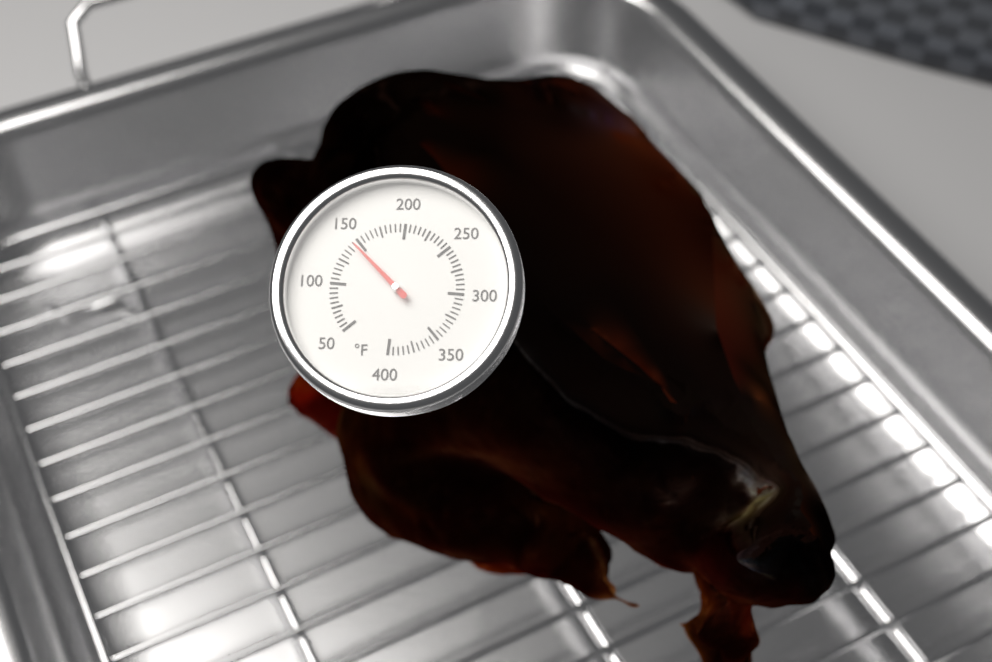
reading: 145 °F
